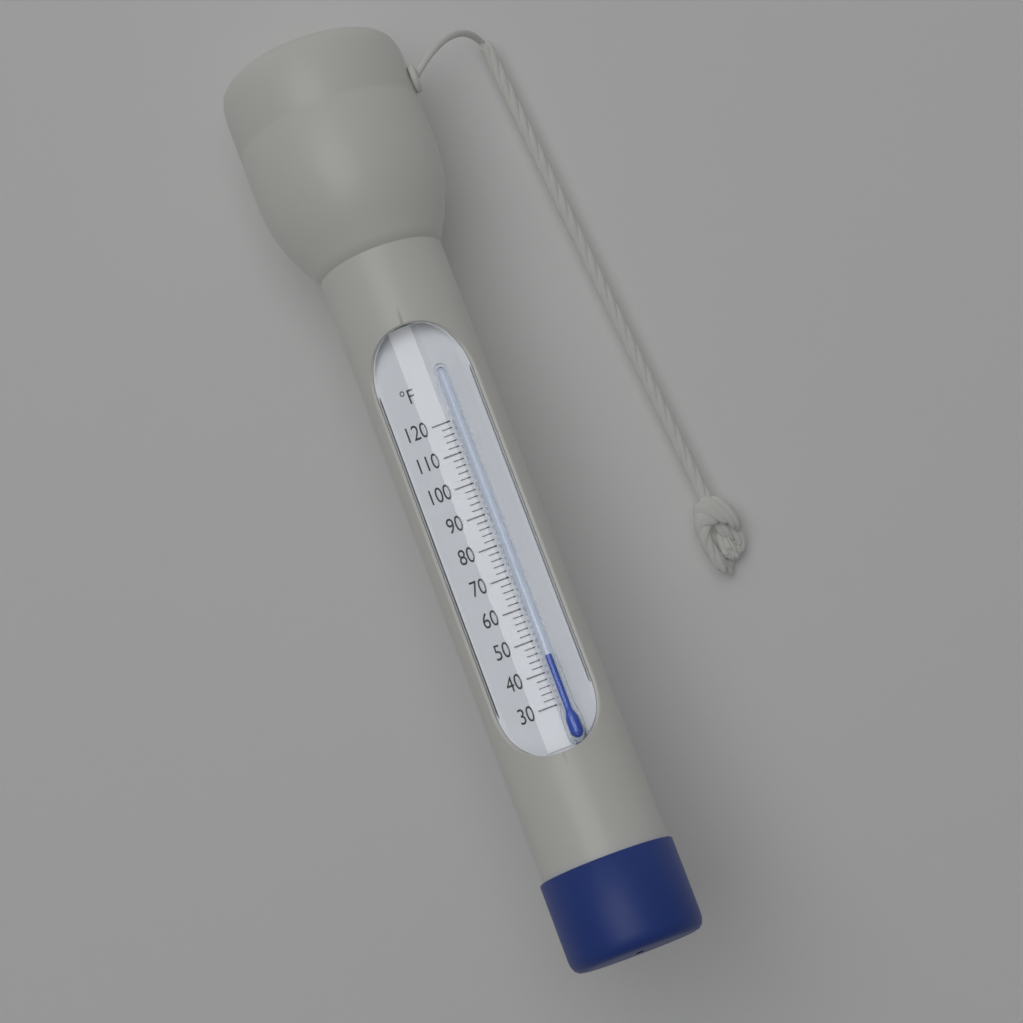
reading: 44 °F
